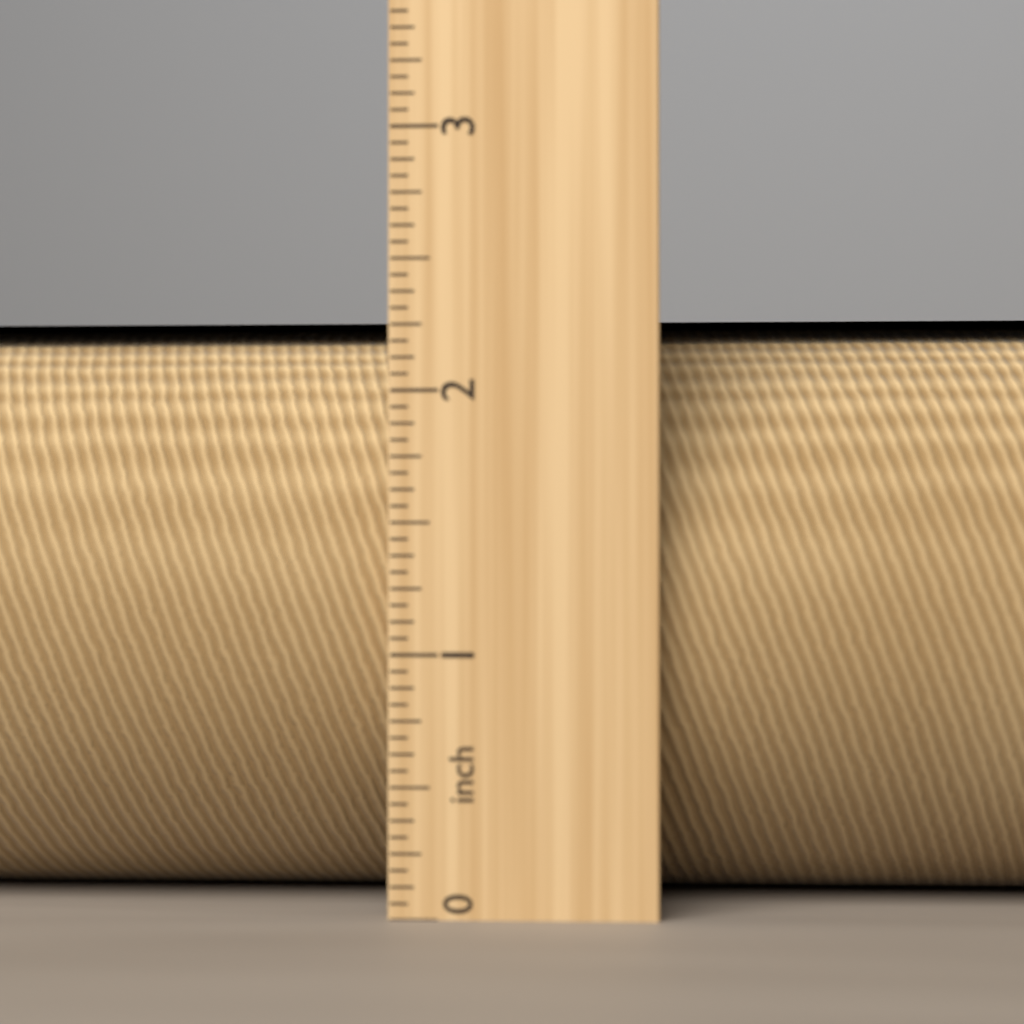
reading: 2.3125 in
